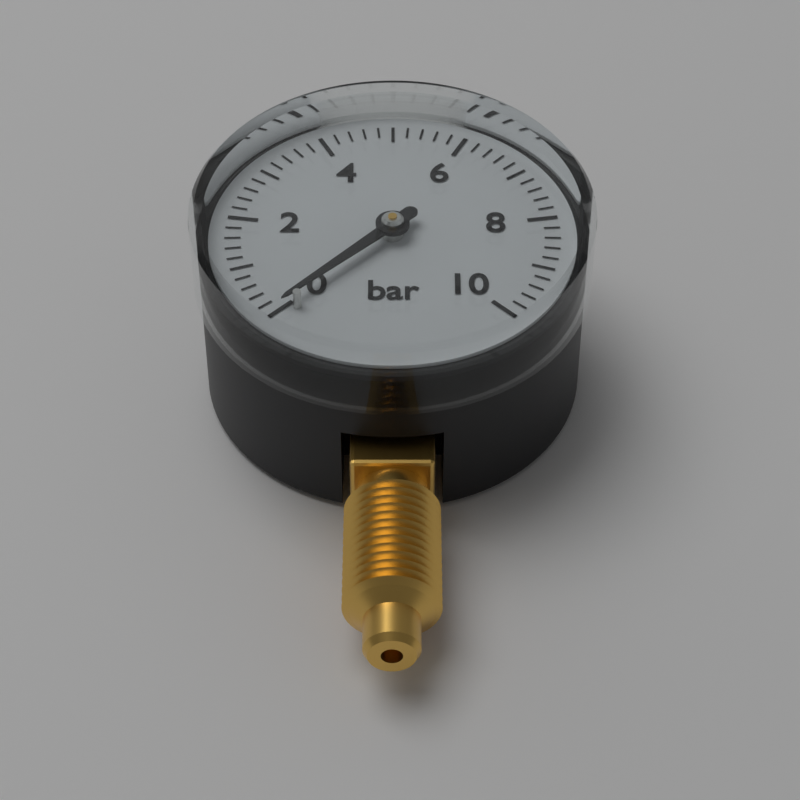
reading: 0.0 bar
